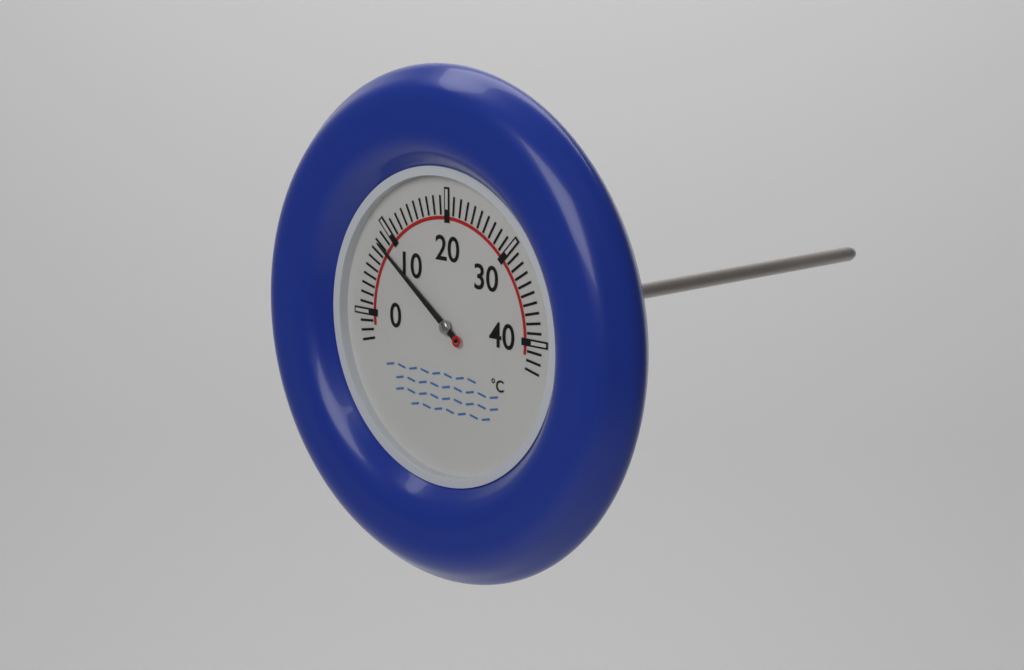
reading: 8 °C
